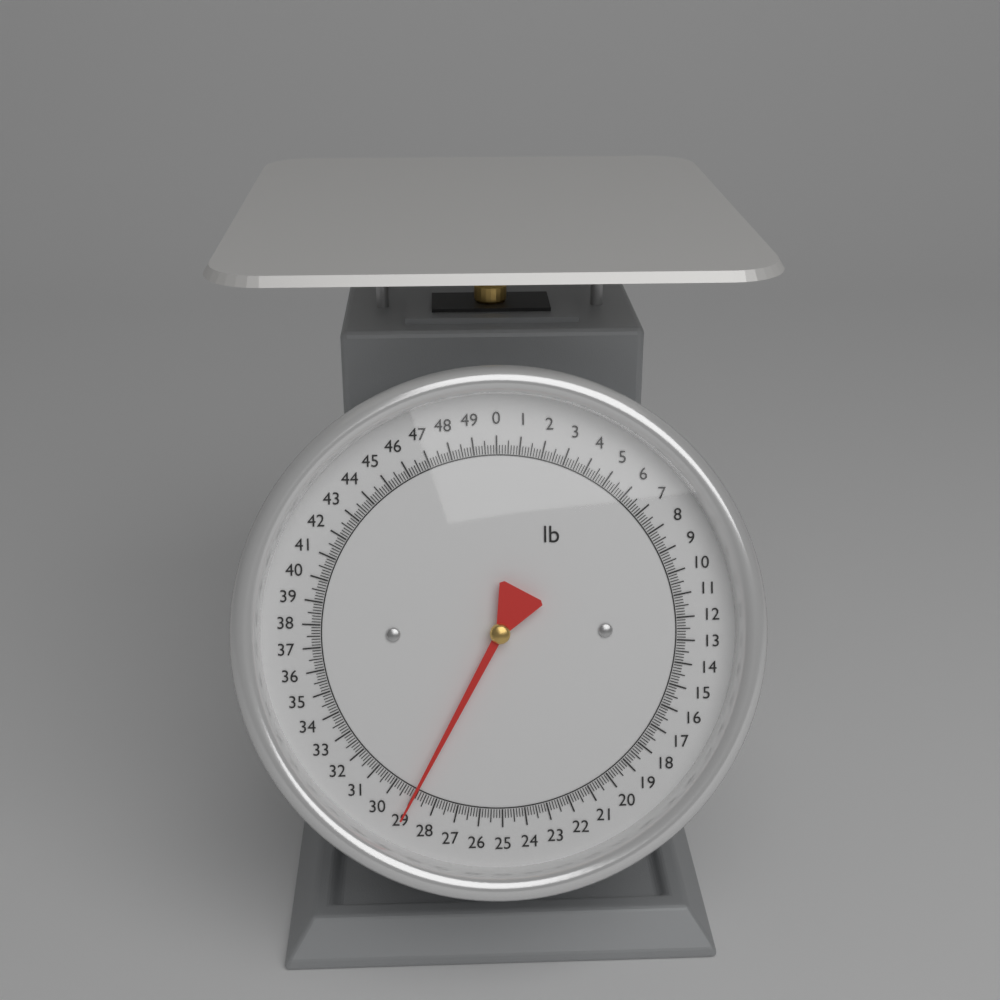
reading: 29.000 lb
